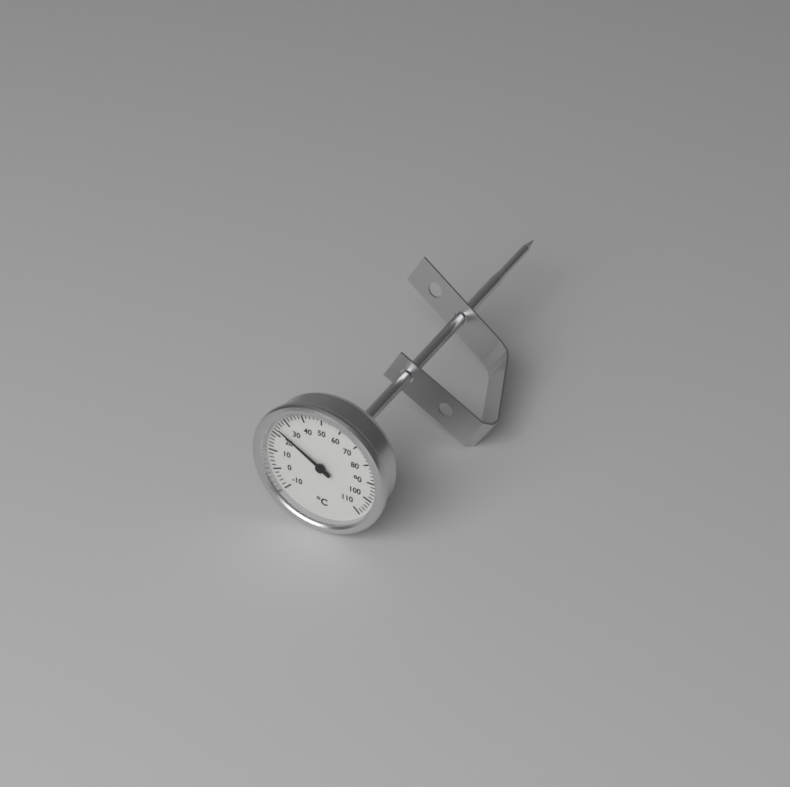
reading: 24 °C
